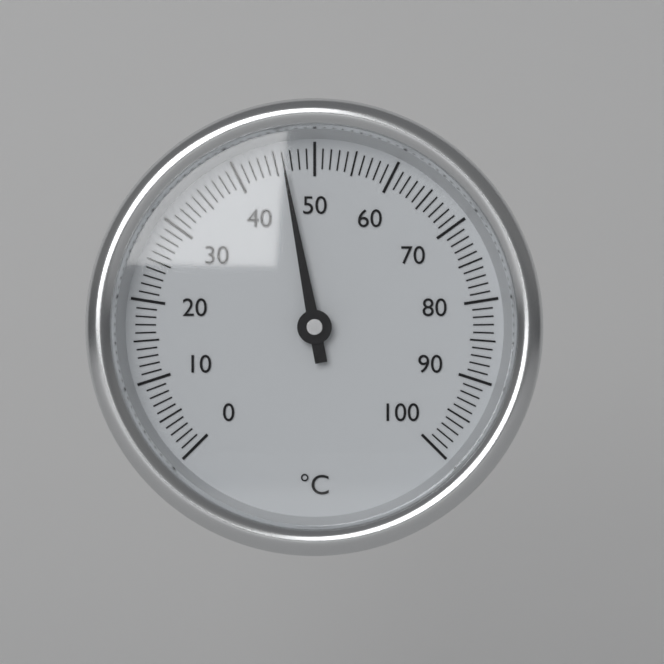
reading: 46 °C
